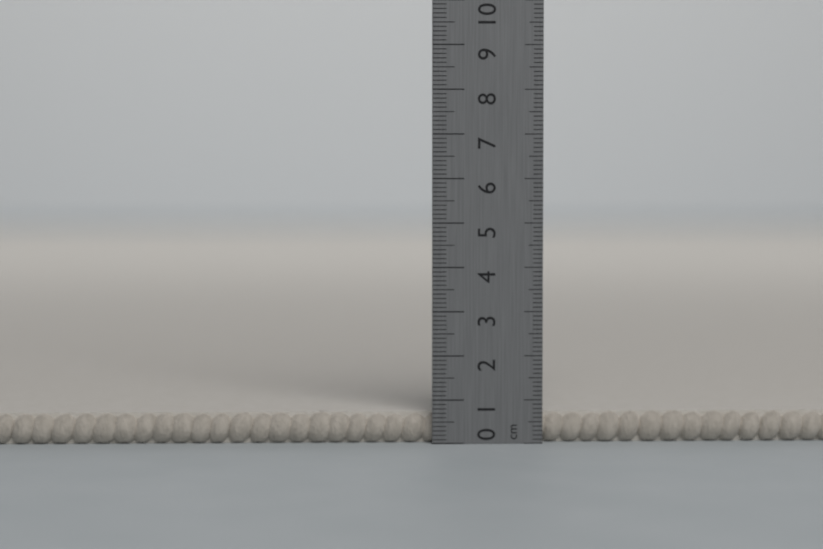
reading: 0.7 cm
